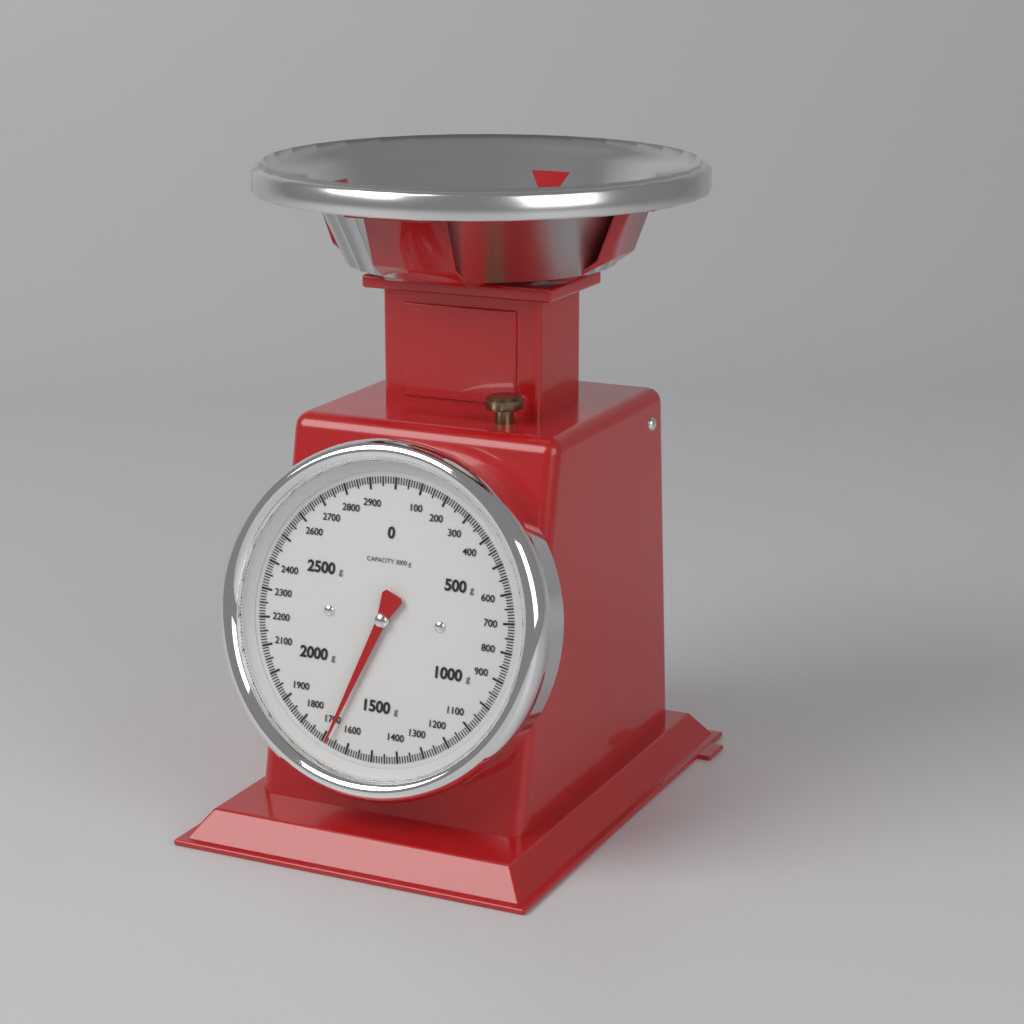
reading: 1680 g
